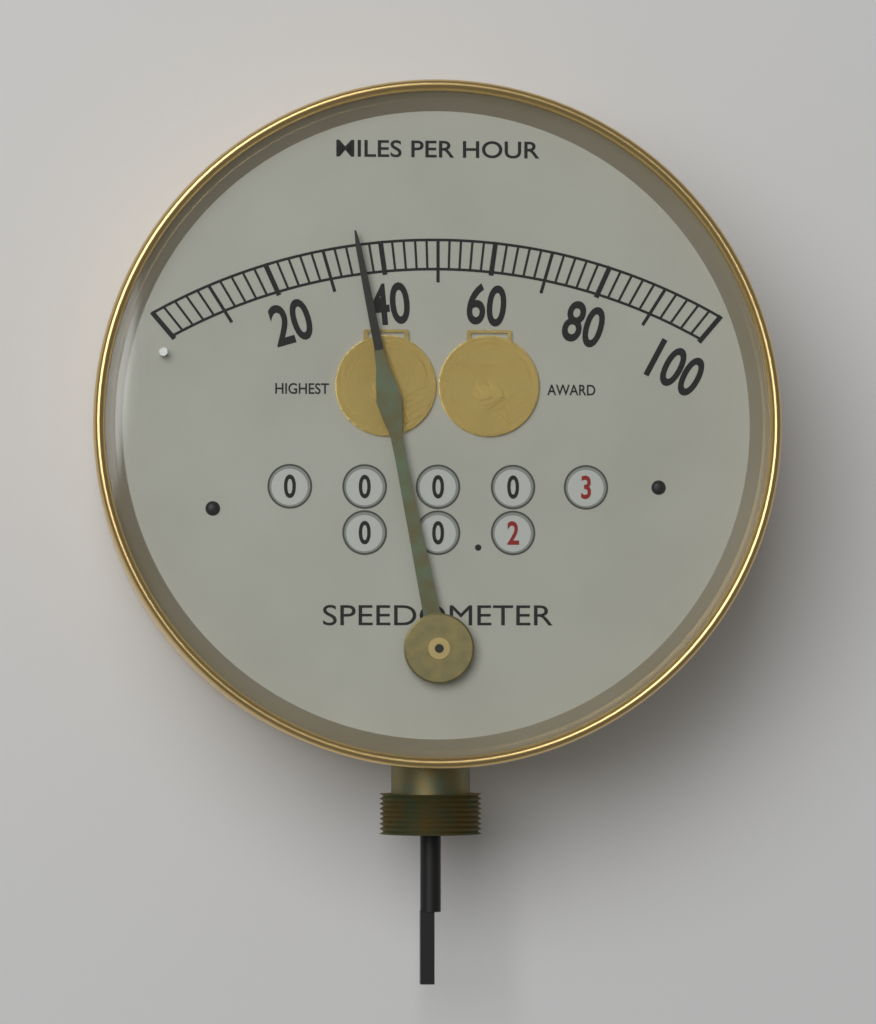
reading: 36 mph
